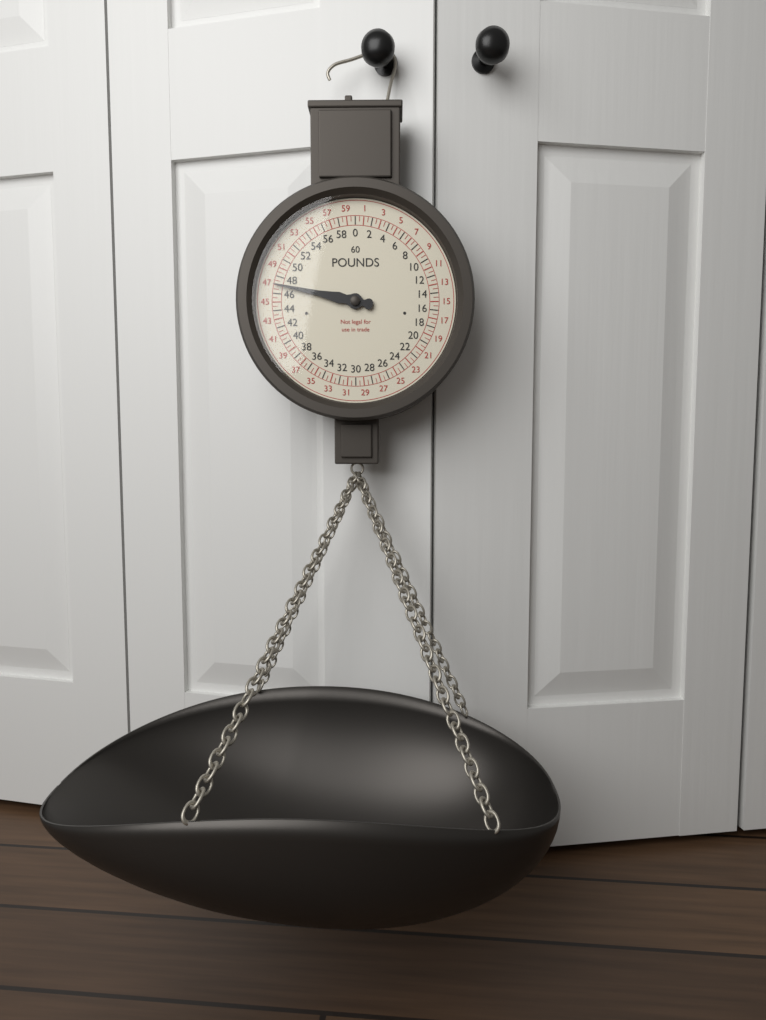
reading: 47.0 lb
